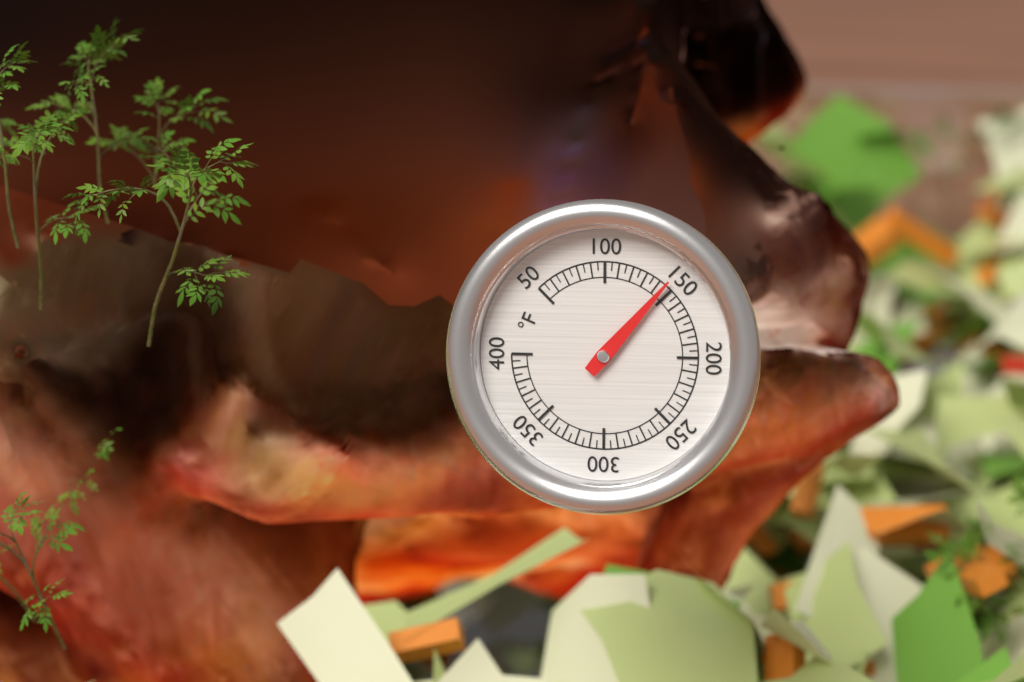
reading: 145 °F
